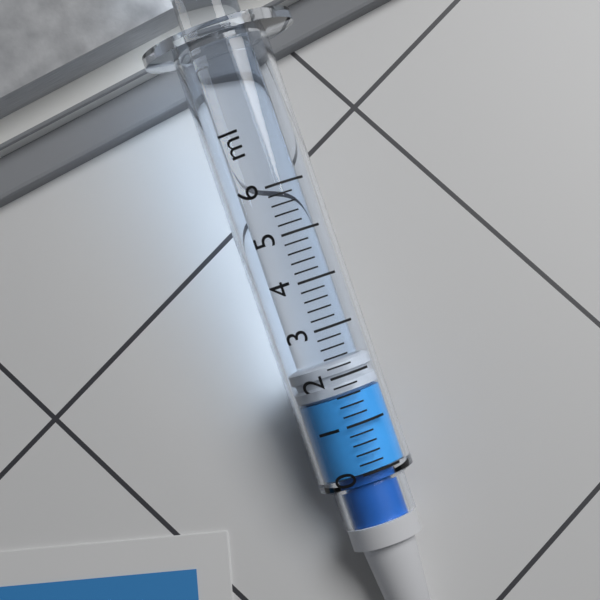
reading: 1.6 ml
